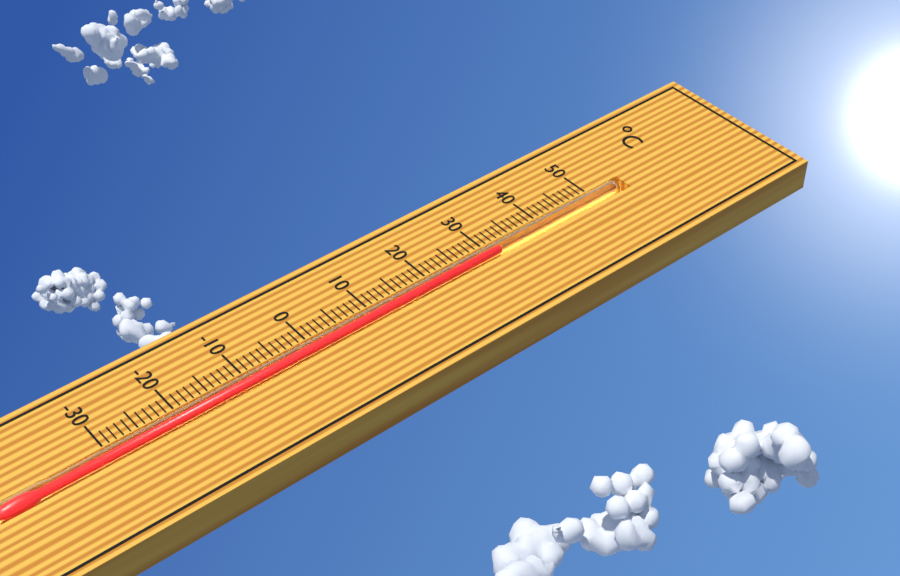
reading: 32 °C
